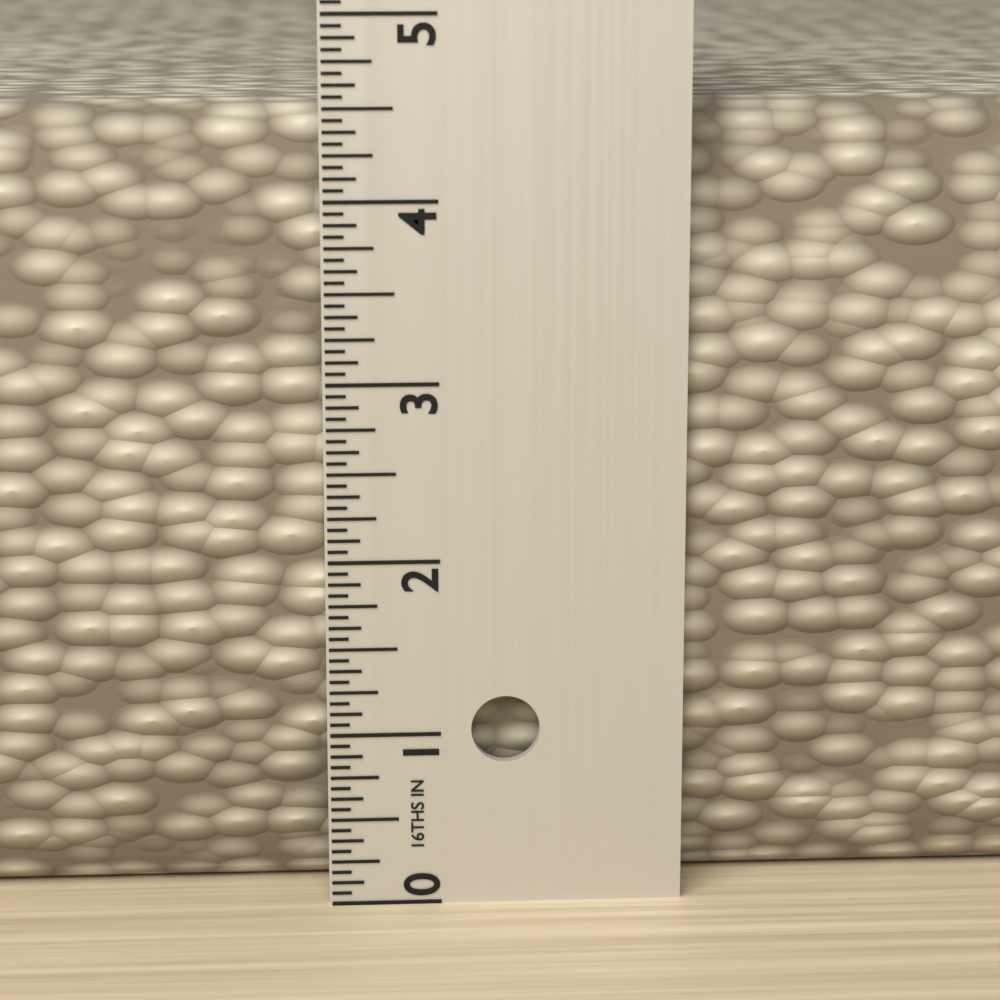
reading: 4.5000 in
